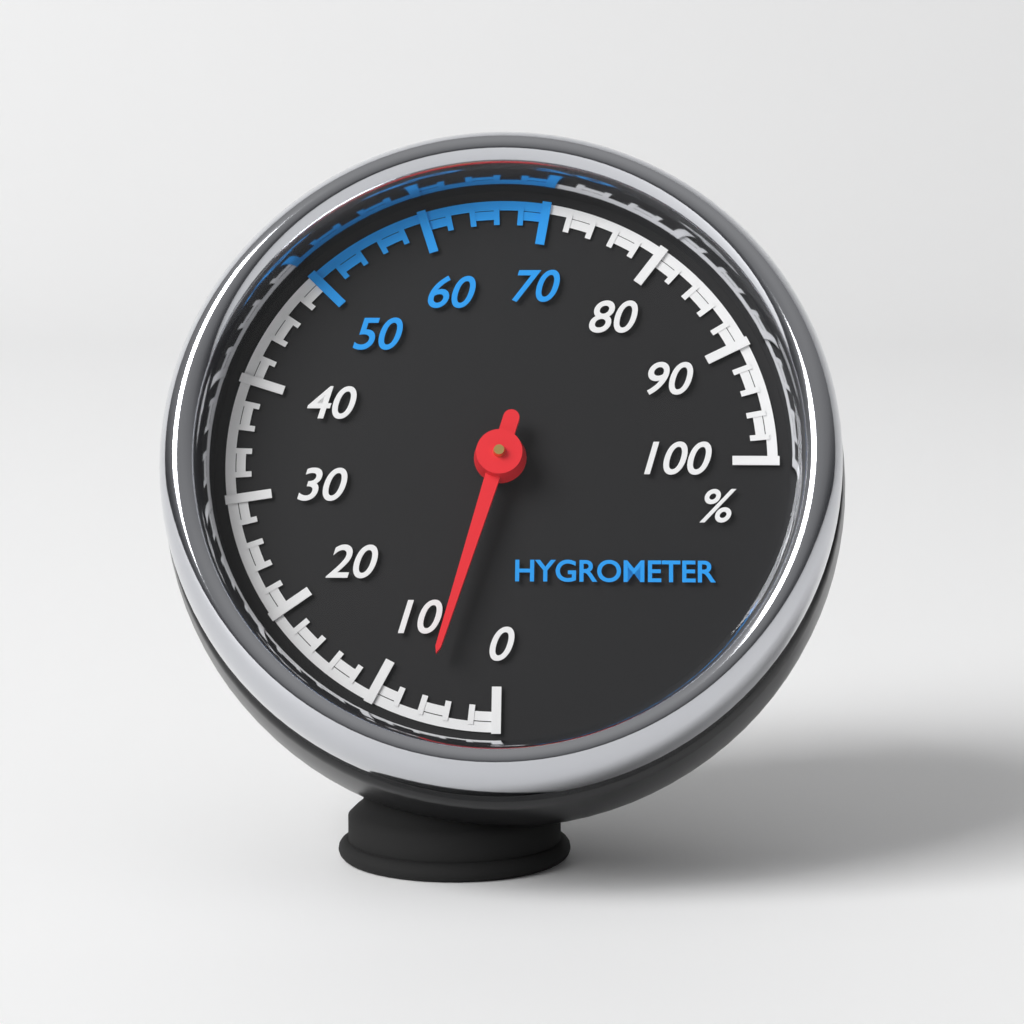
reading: 6 %
